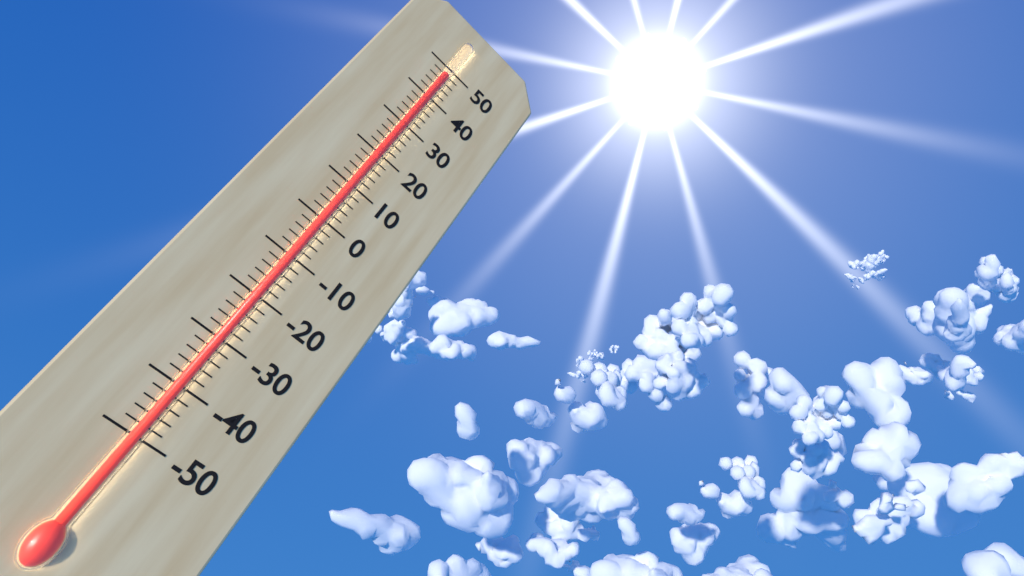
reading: 48 (no unit)
